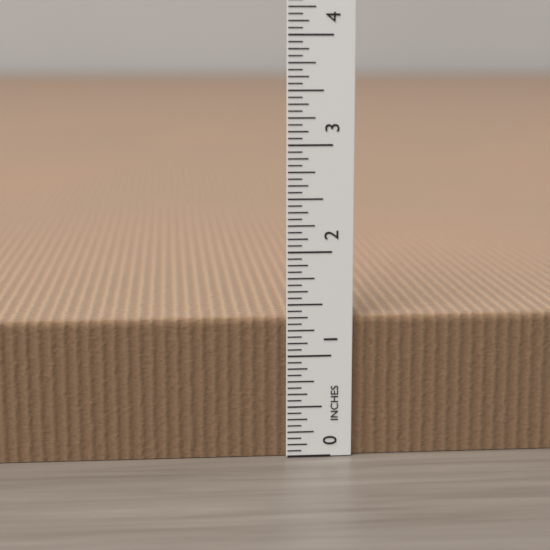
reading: 1.3750 in
